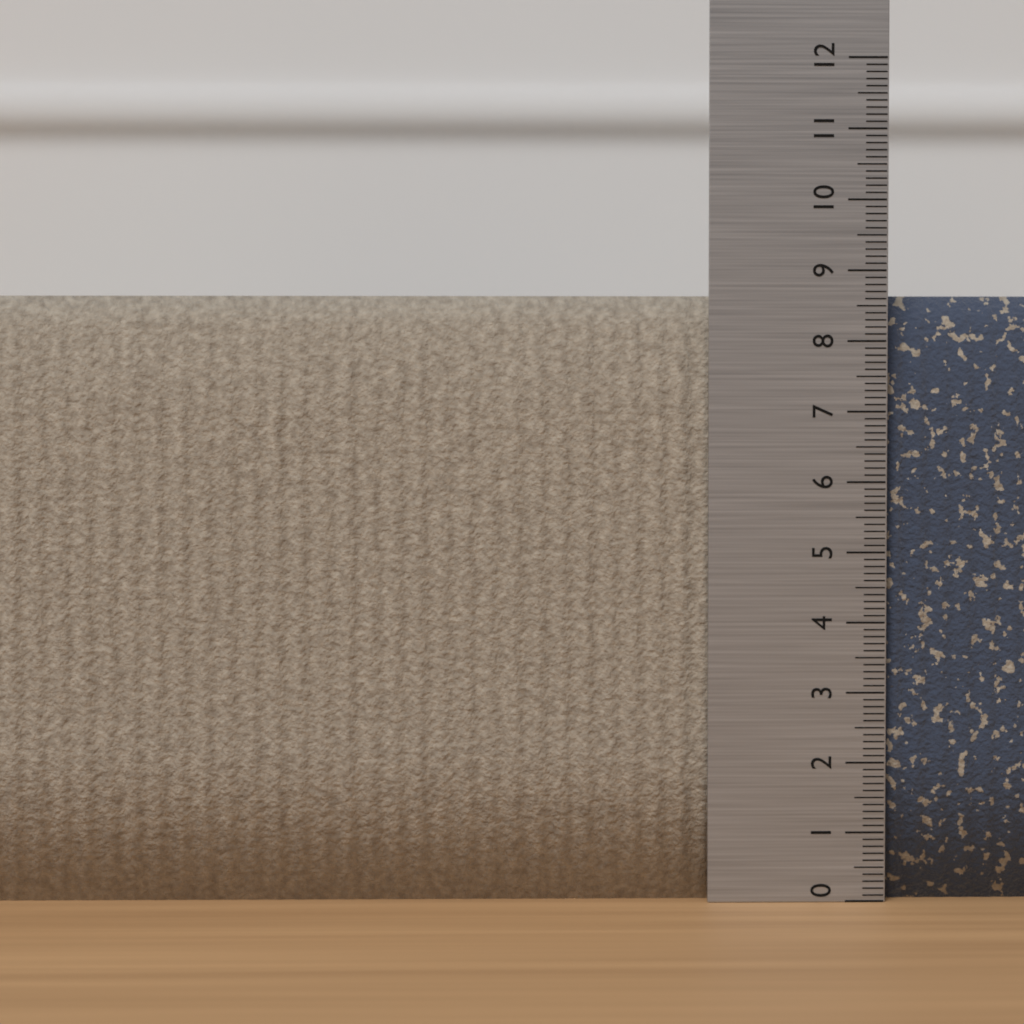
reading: 8.7 (no unit)
